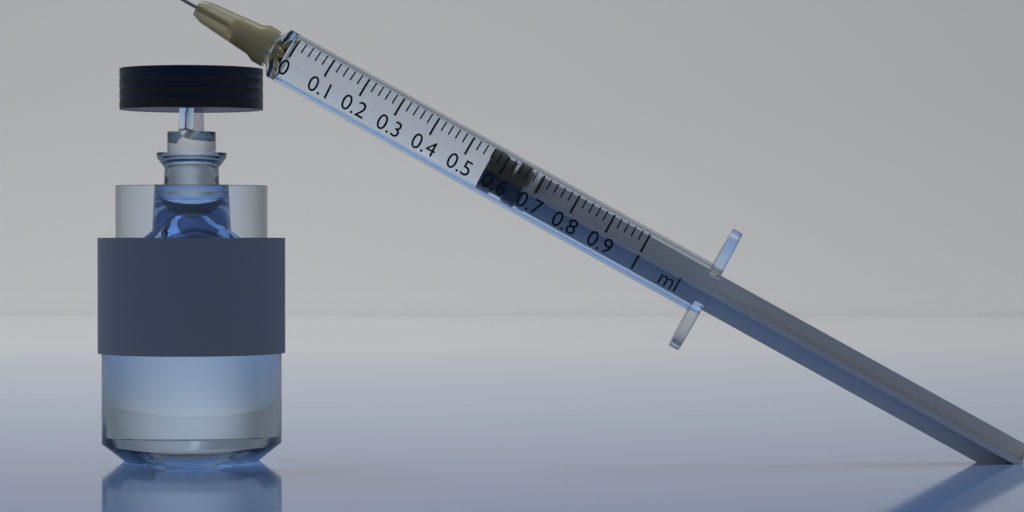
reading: 0.56 ml
